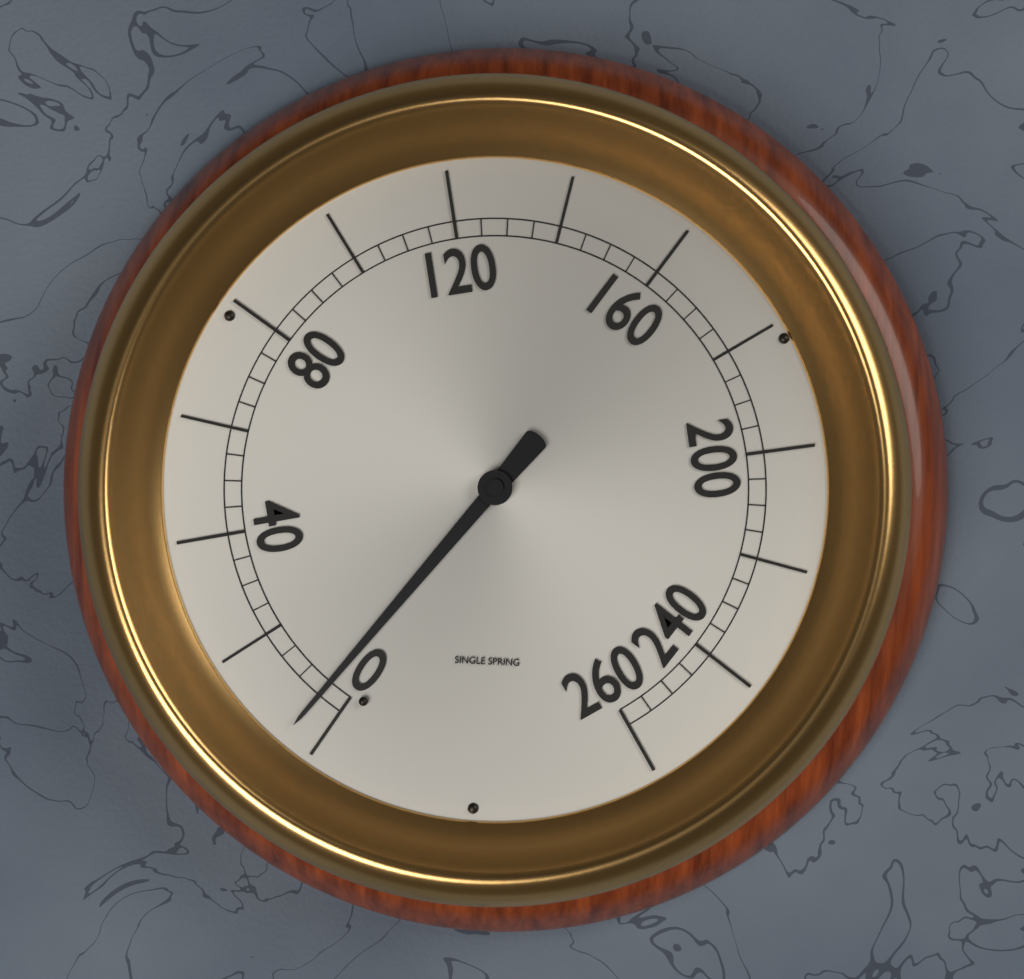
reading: 5 (no unit)
